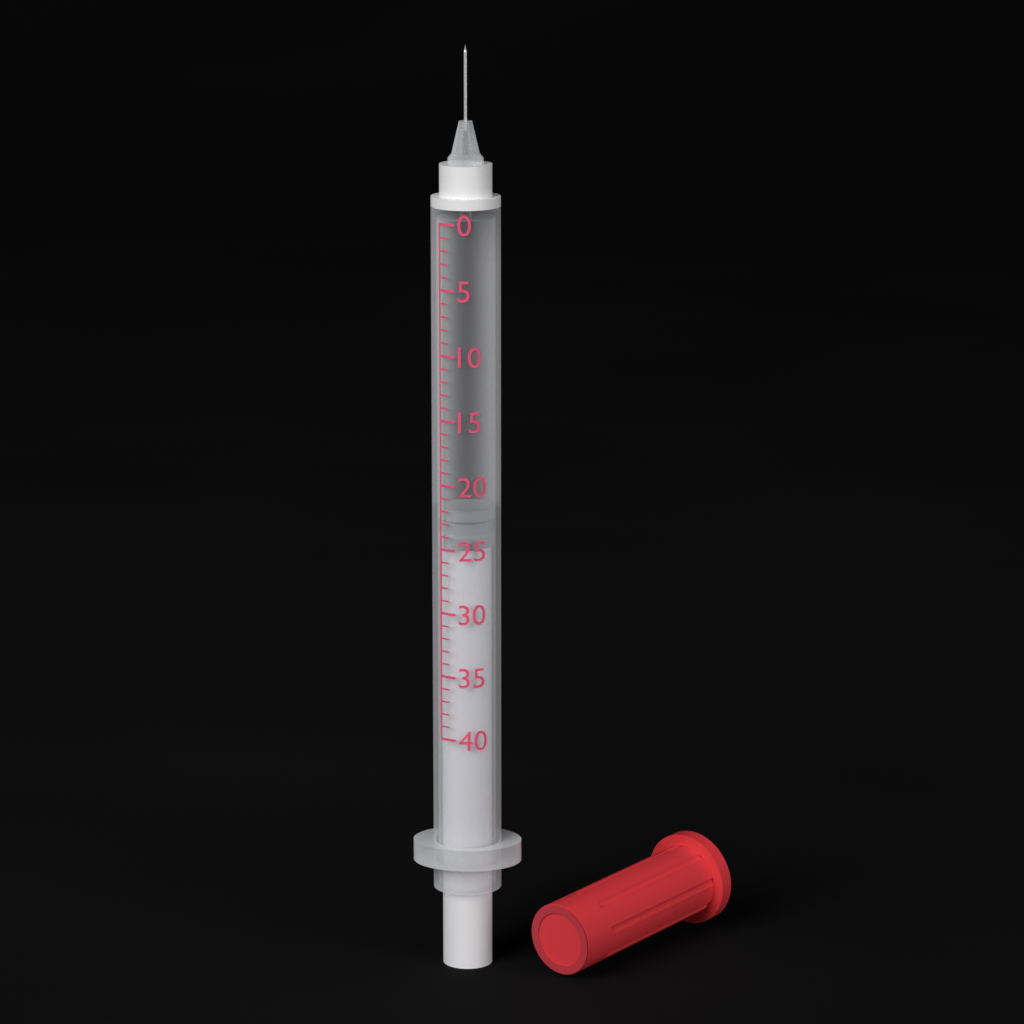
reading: 22 (no unit)
